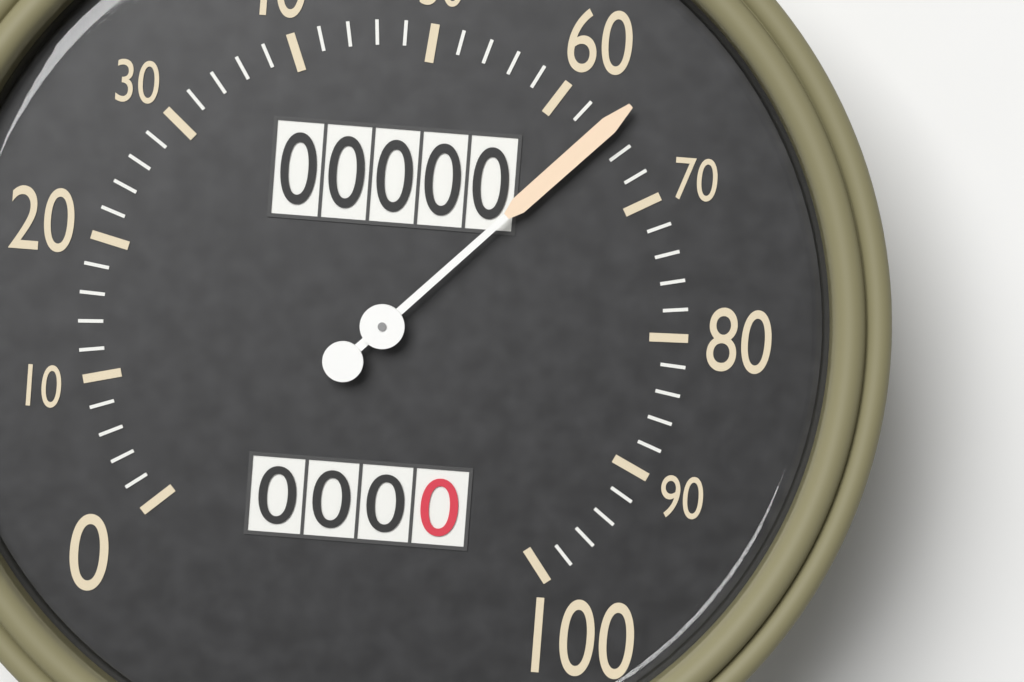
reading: 64 (no unit)
